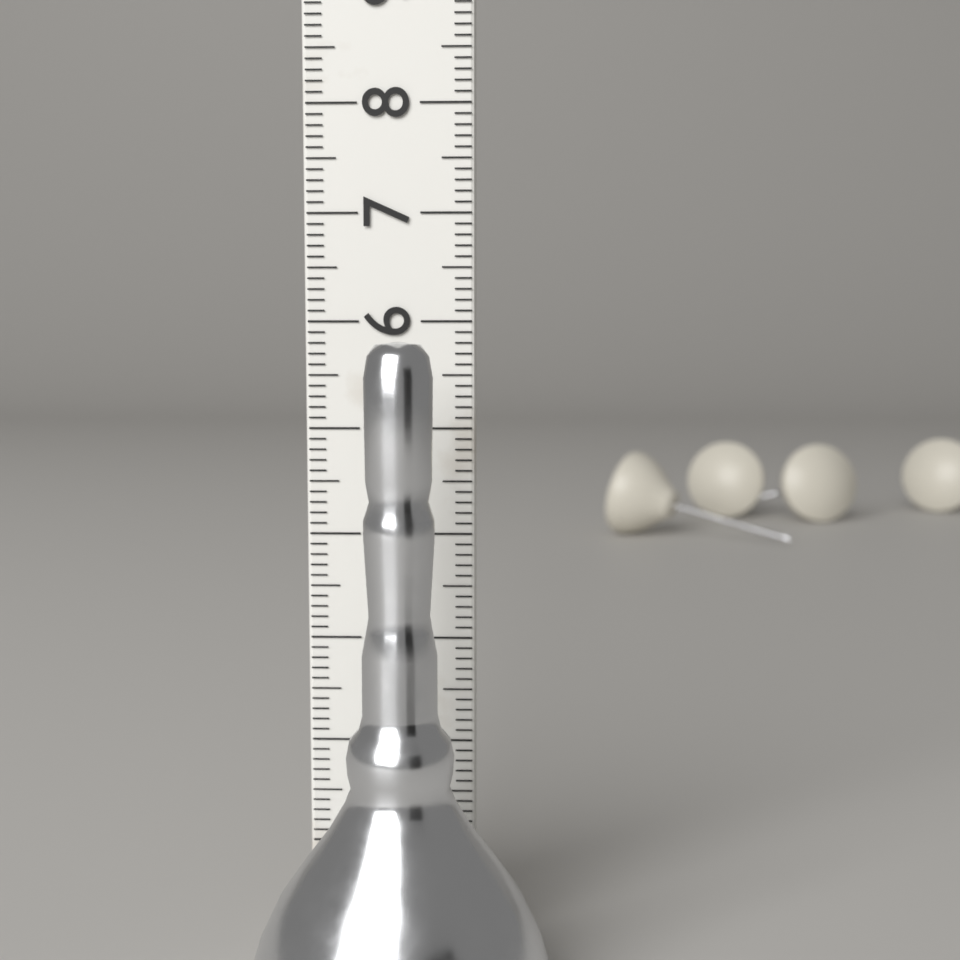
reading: 5.8 cm
